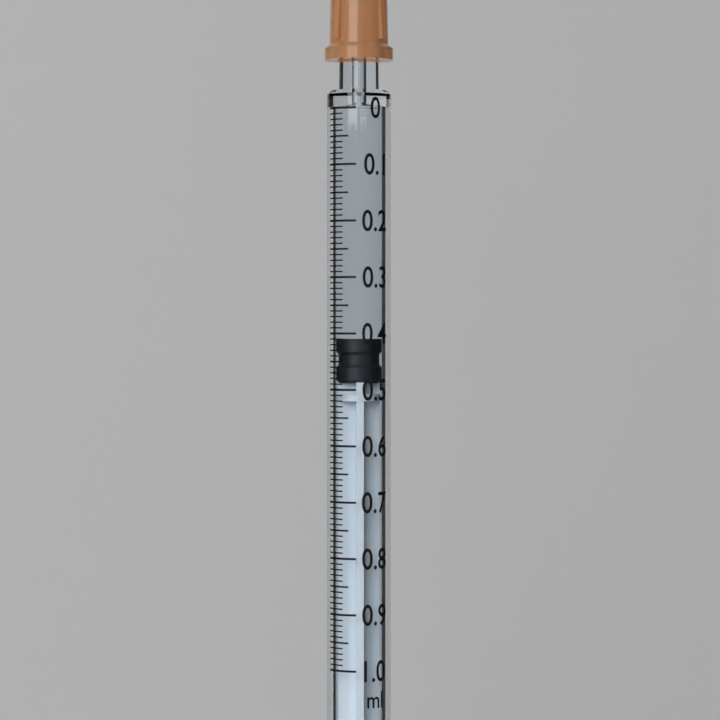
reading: 0.41 ml
